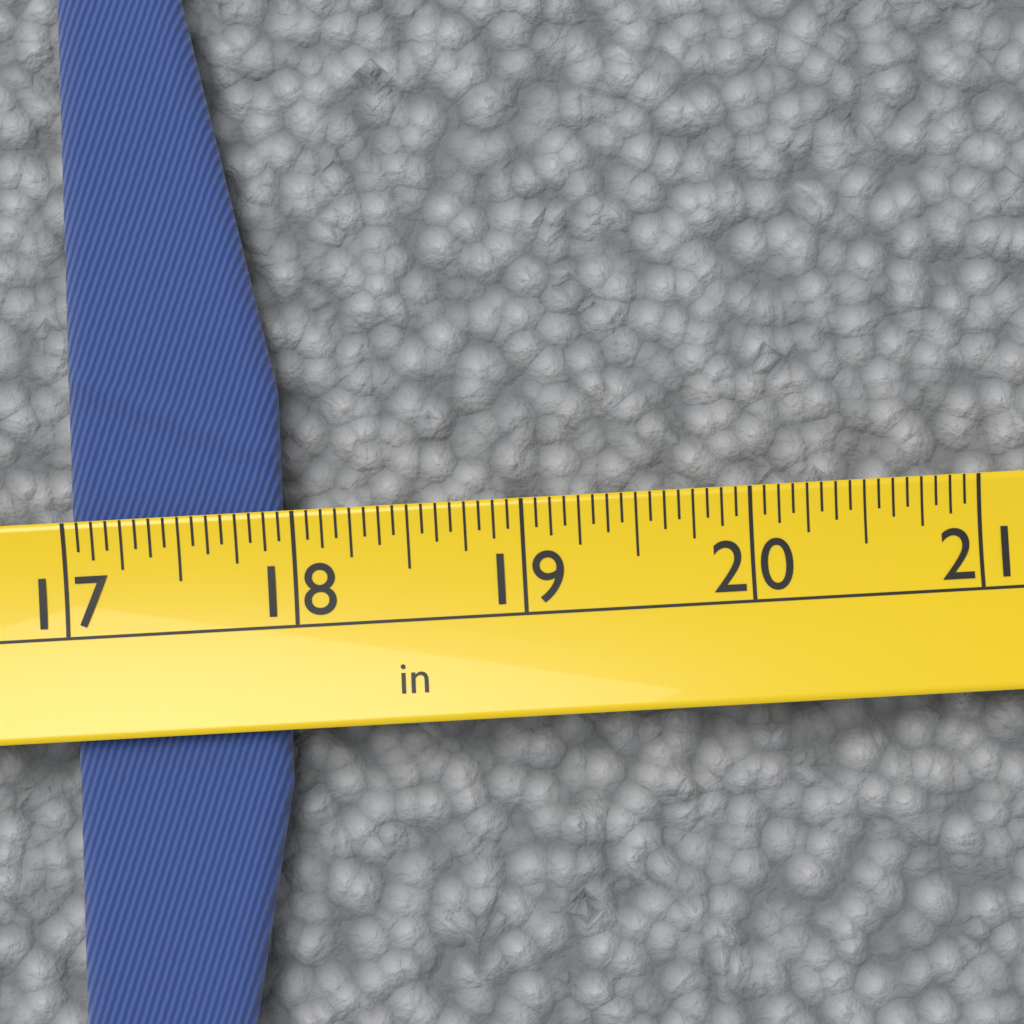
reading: 17.9375 in
